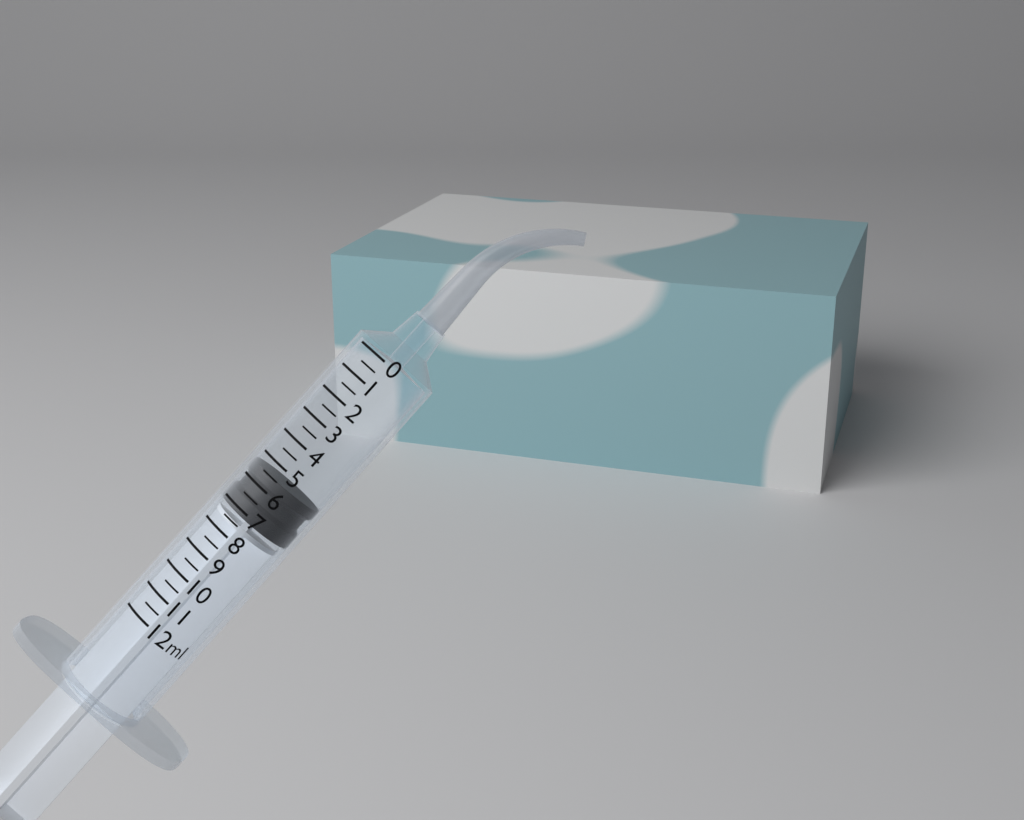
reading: 5.5 ml
